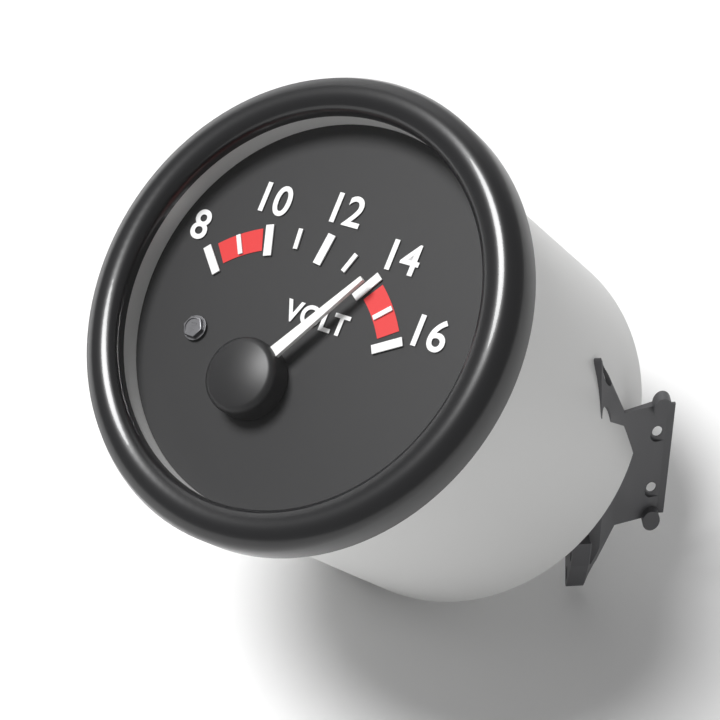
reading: 14 V
